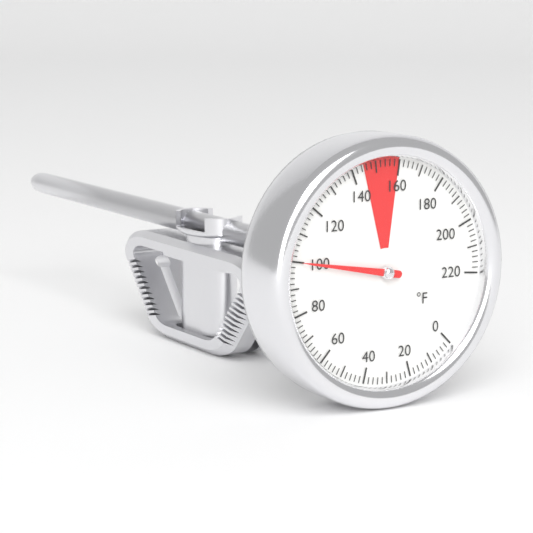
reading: 100 °F
